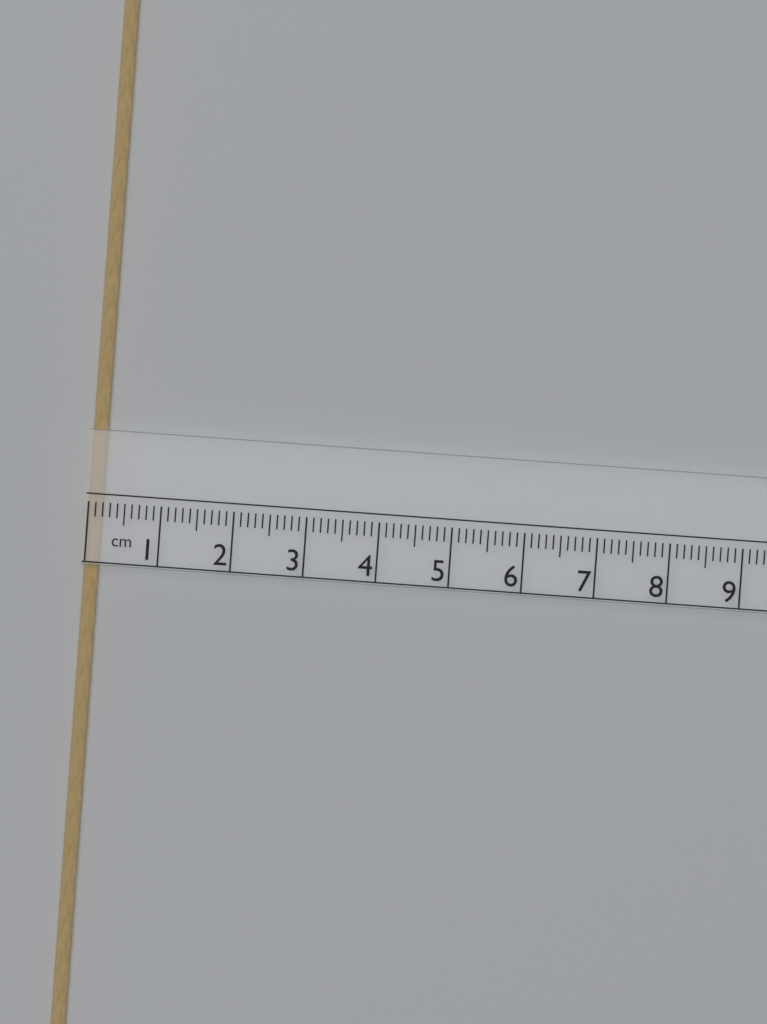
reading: 0.2 cm
